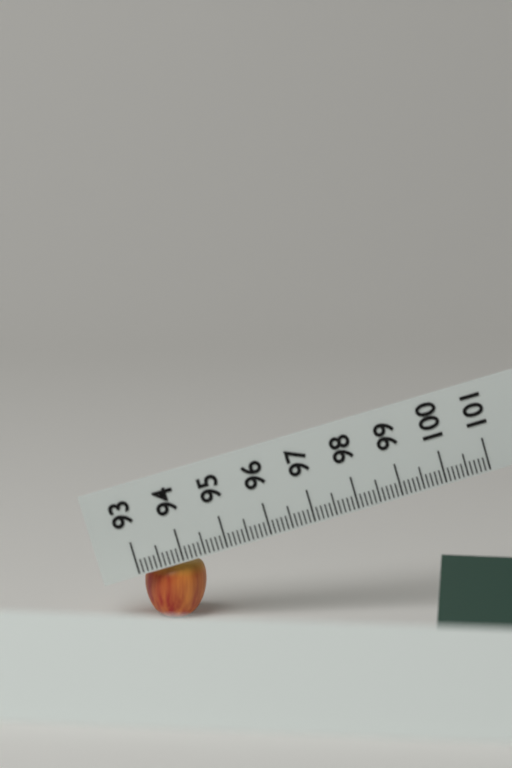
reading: 94.4 (no unit)
